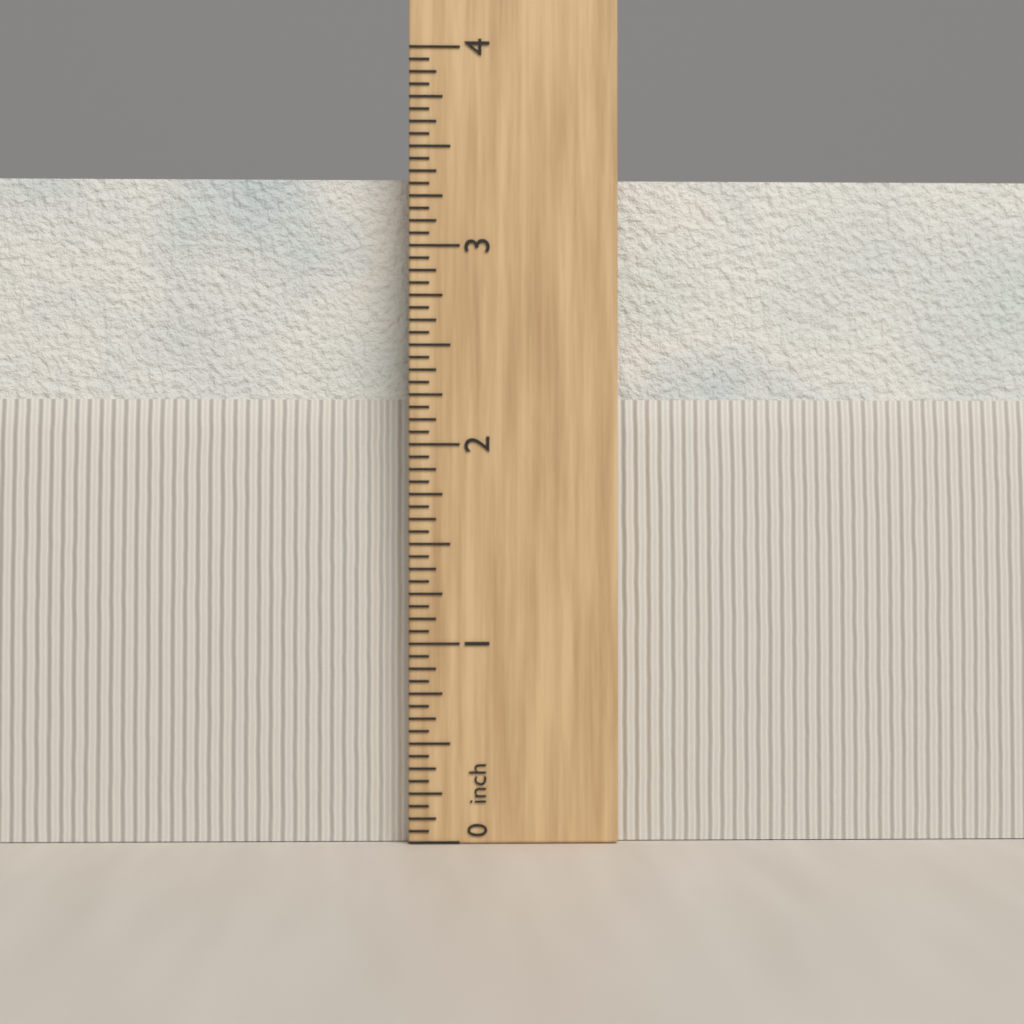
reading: 3.3750 in
